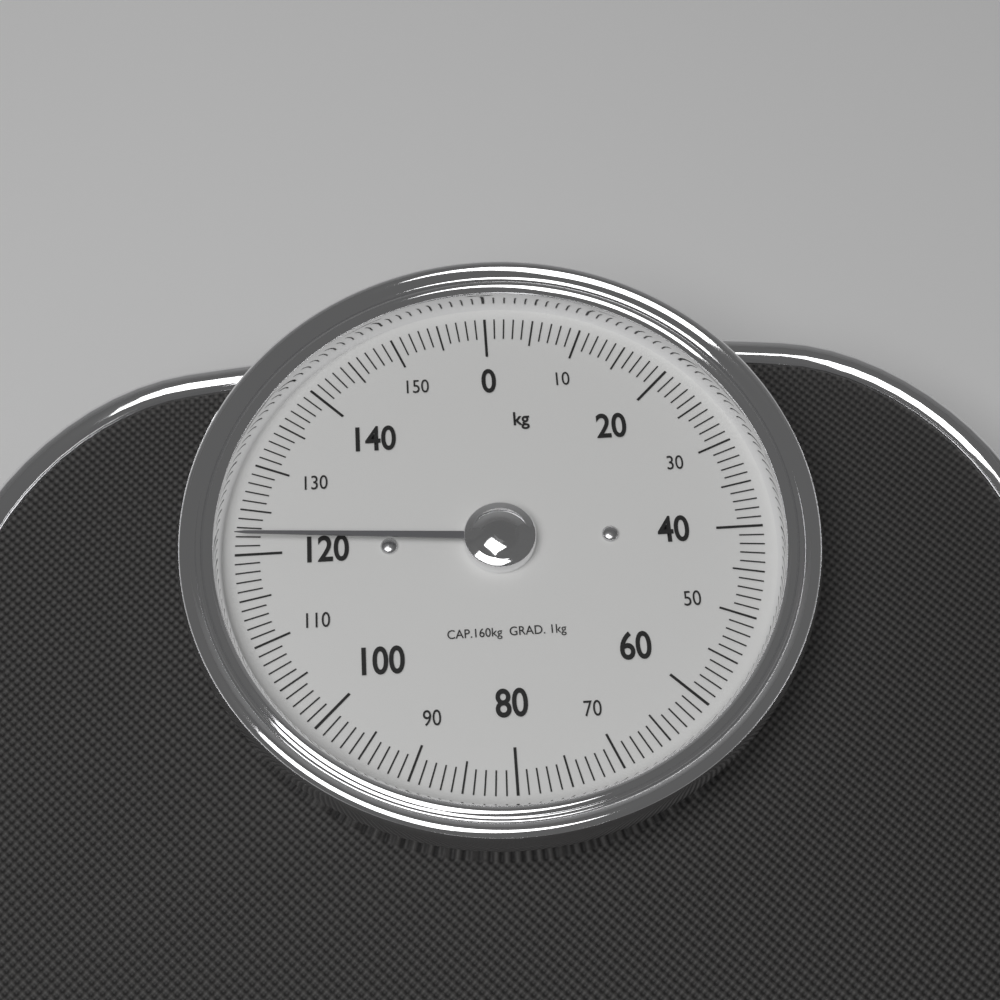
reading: 122 kg
